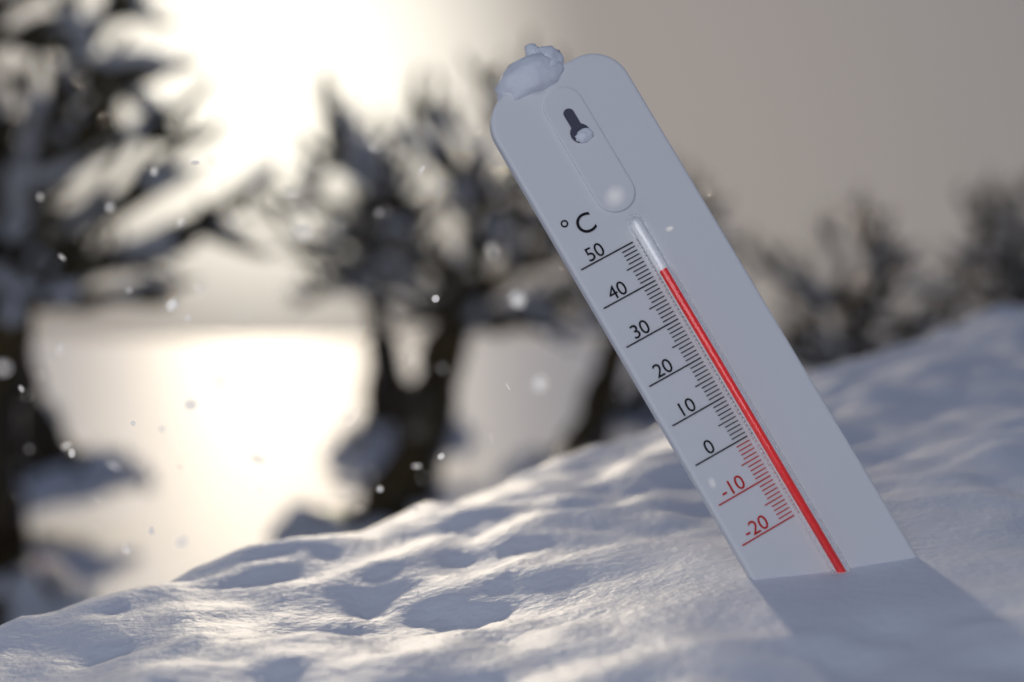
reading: 41 °C
